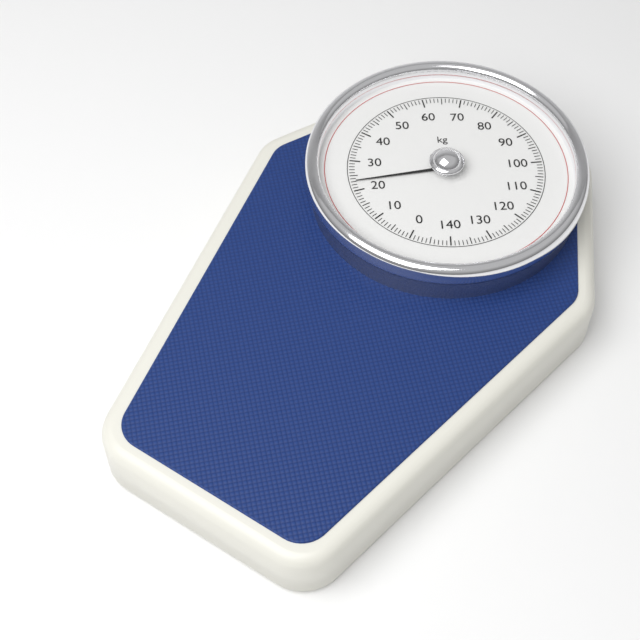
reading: 23 kg
